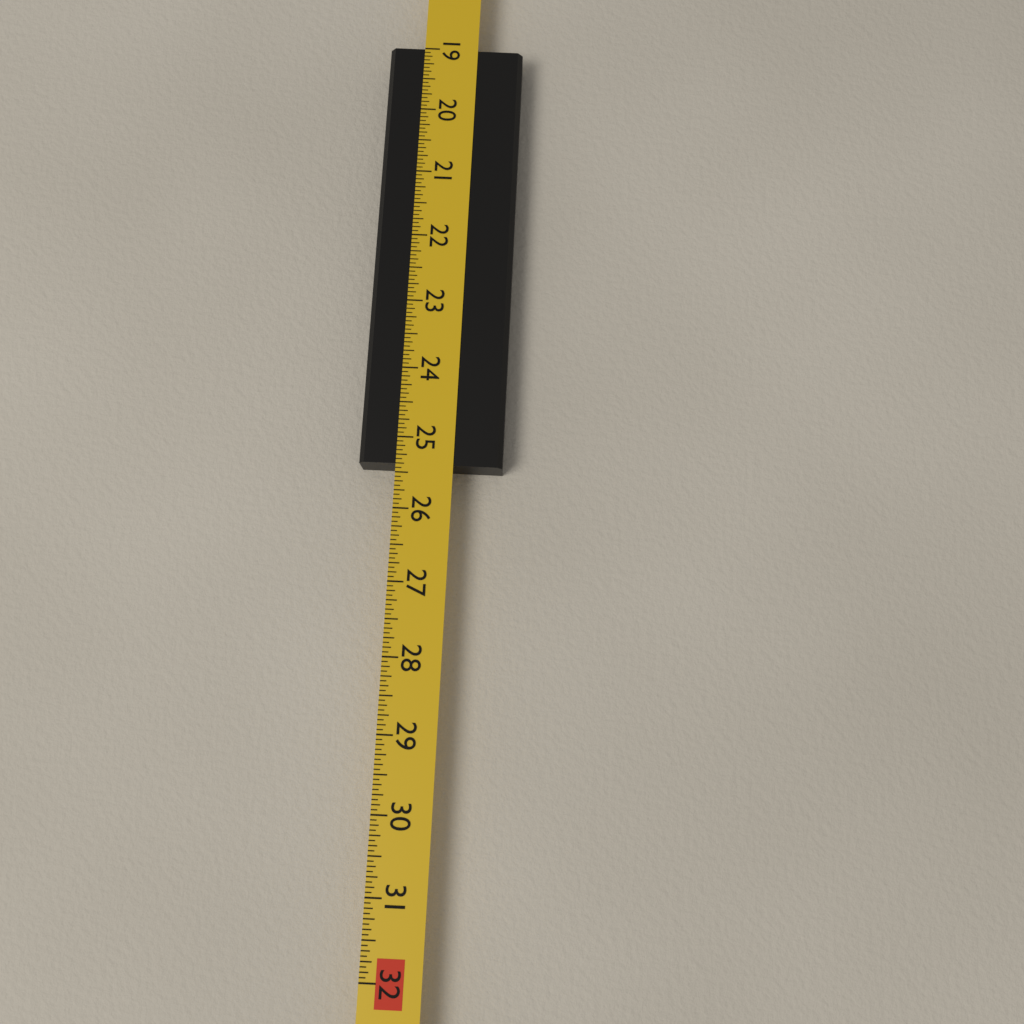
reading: 25.3750 in
